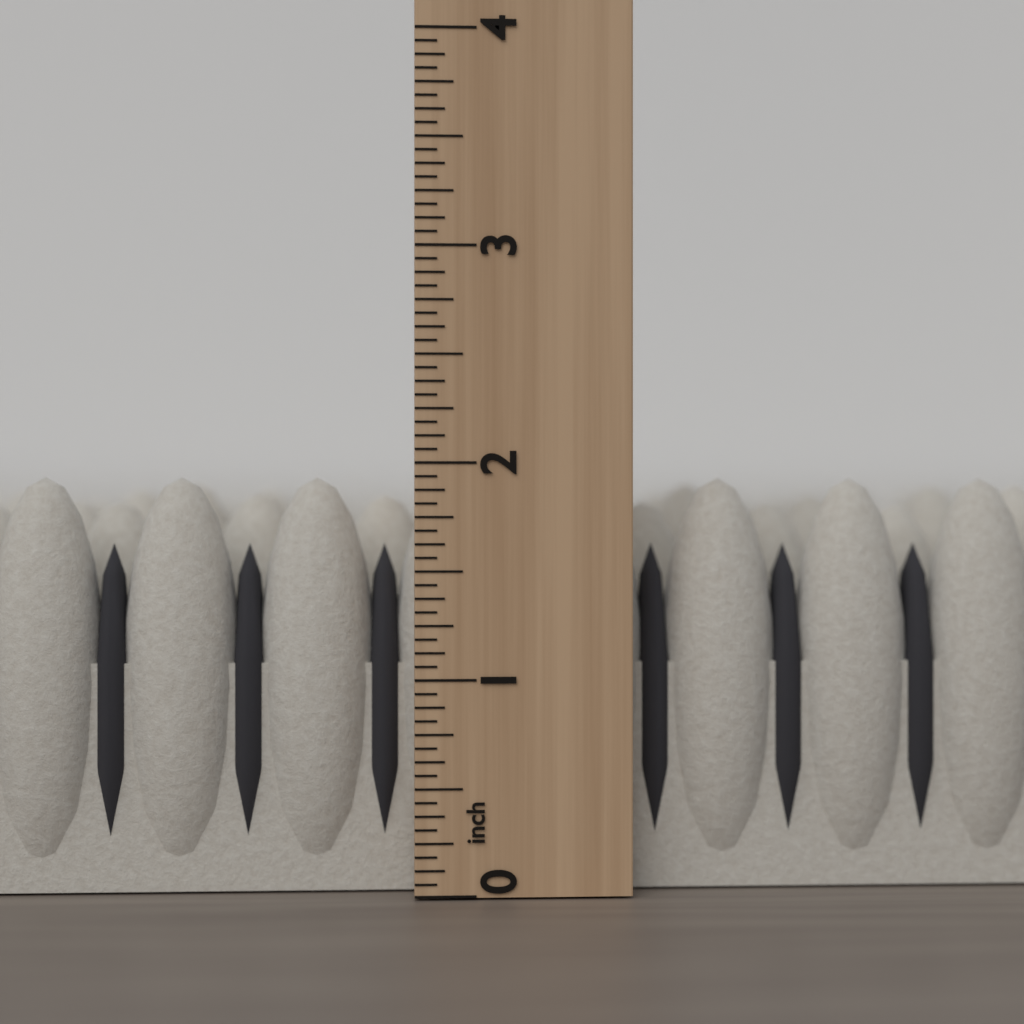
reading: 1.9375 inch
